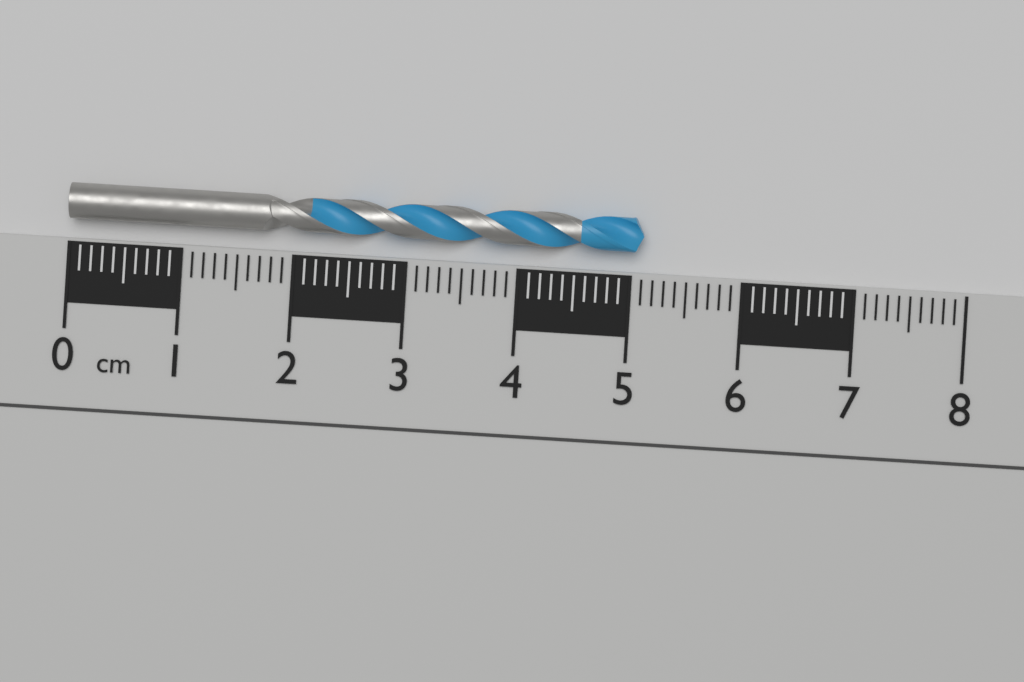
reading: 5.1 cm
